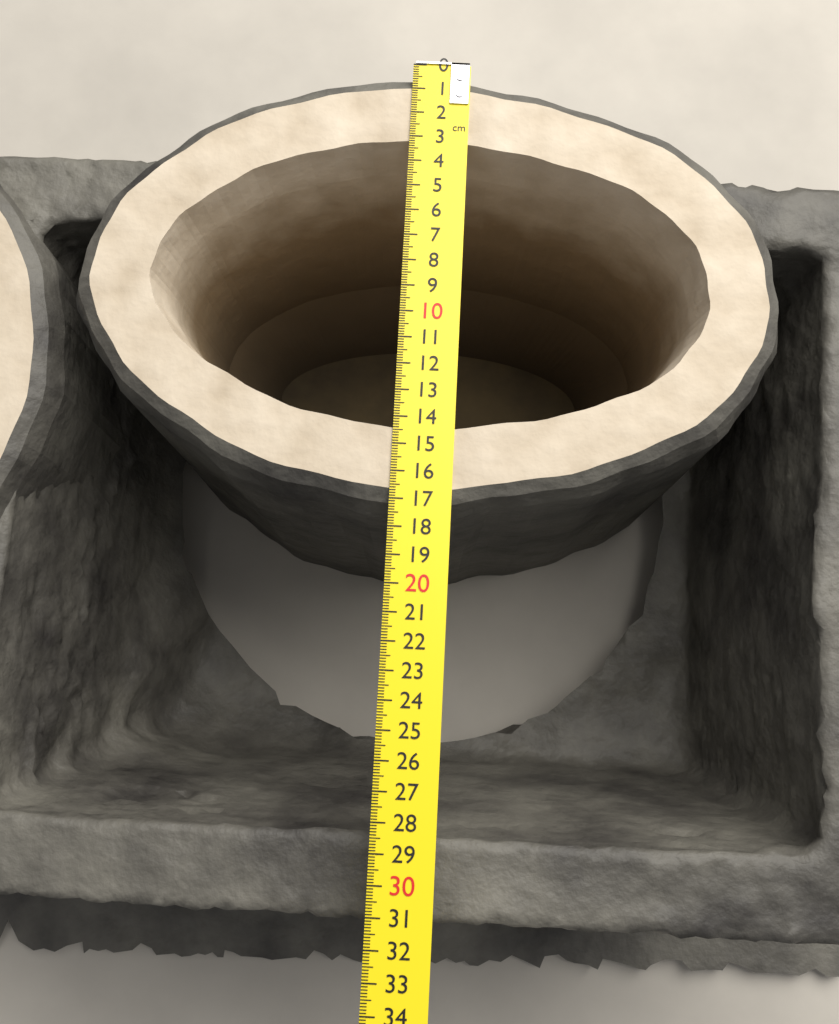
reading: 17.6 cm
